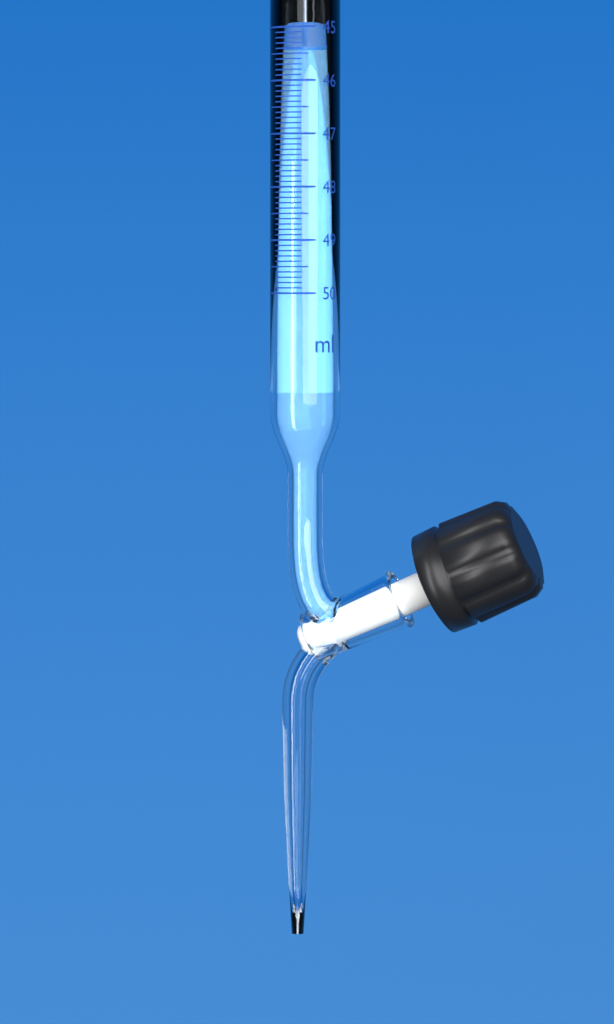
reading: 45.4 ml
